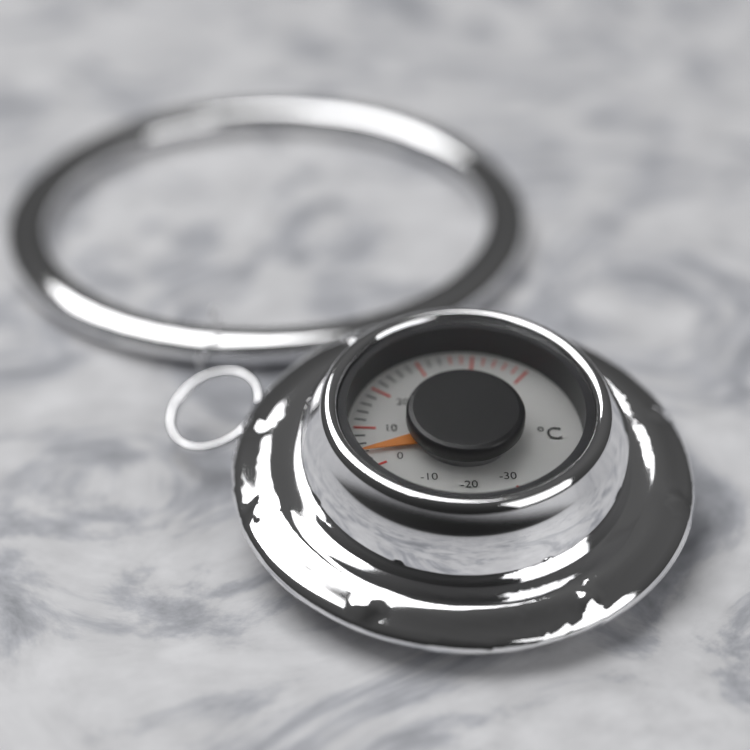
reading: 4 °C
